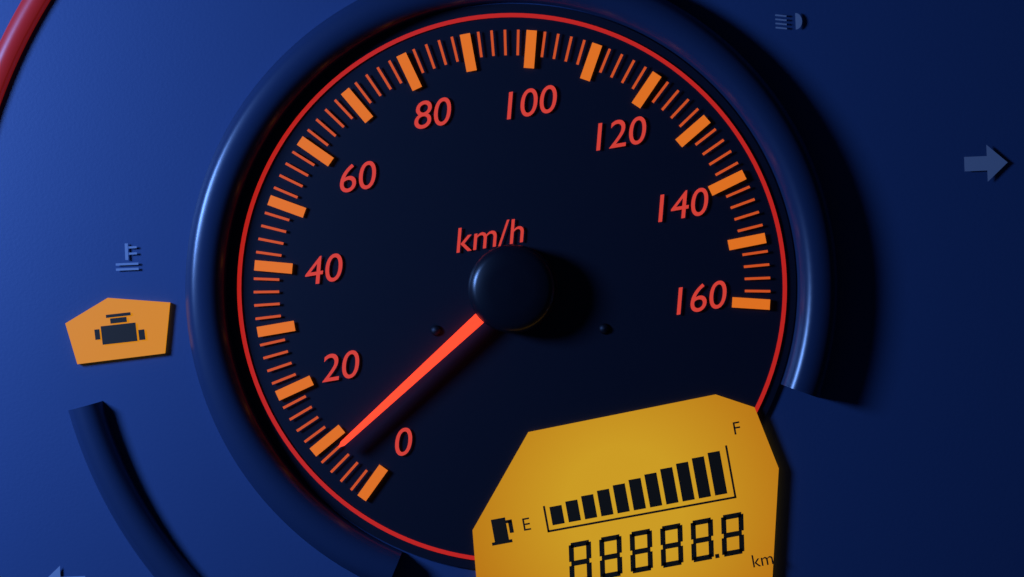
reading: 8 km/h
